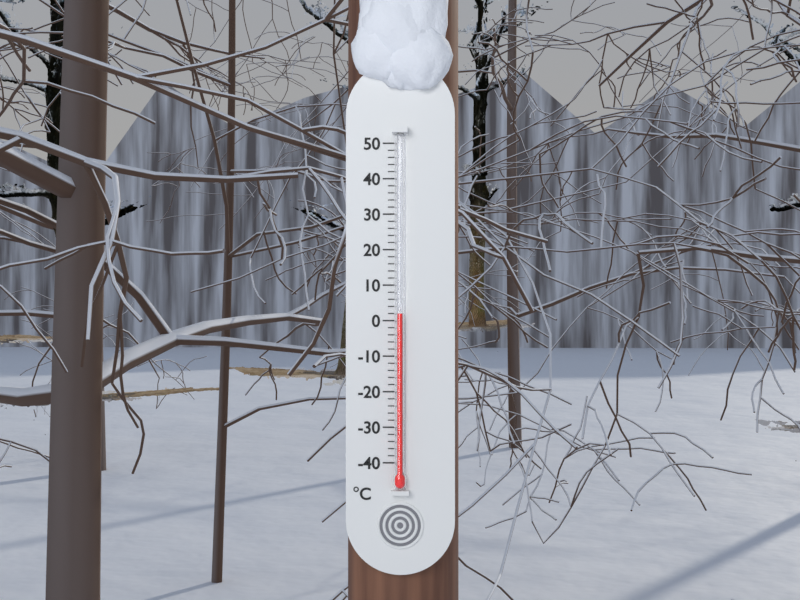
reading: 2 °C
